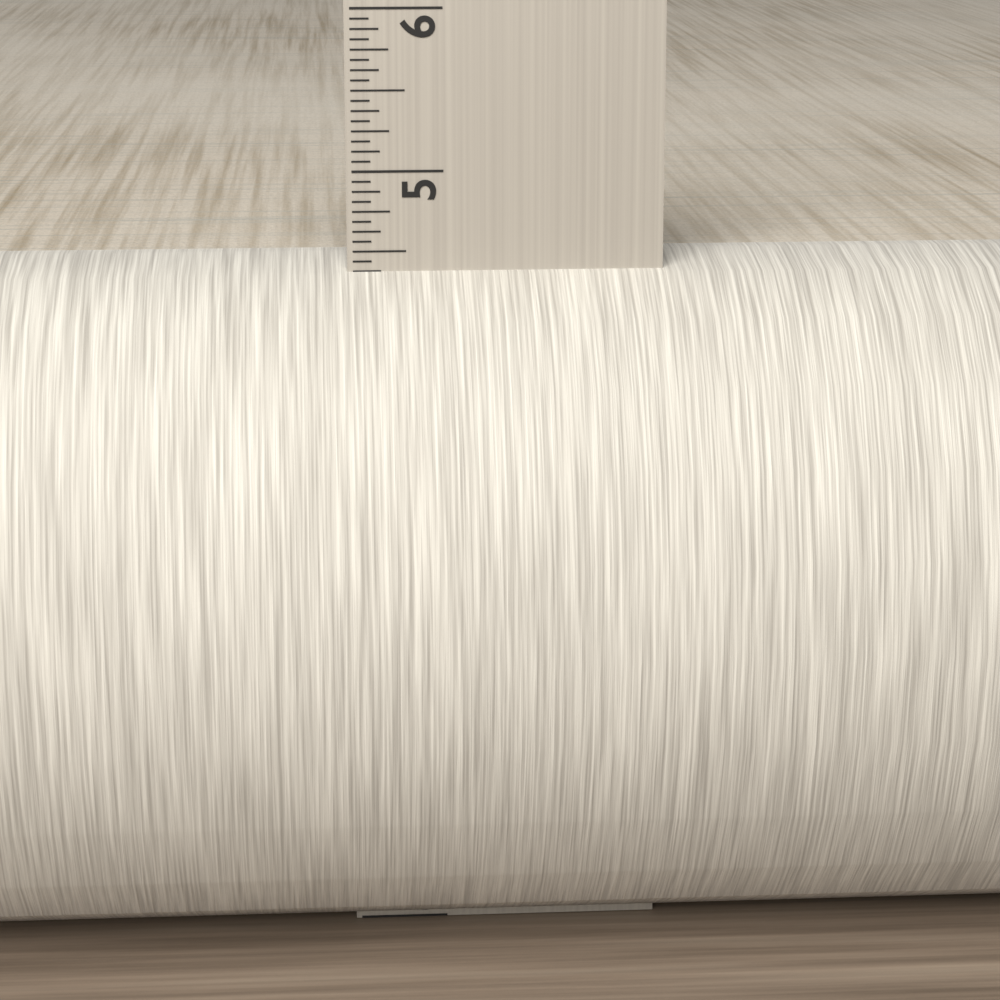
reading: 4.4375 in
